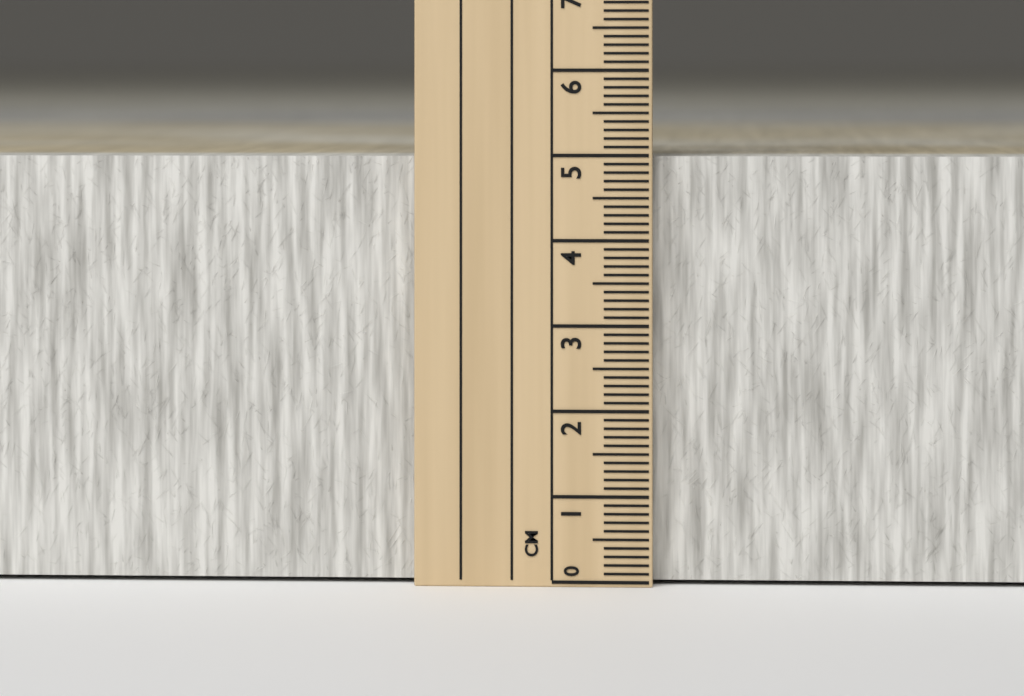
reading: 5.0 cm
